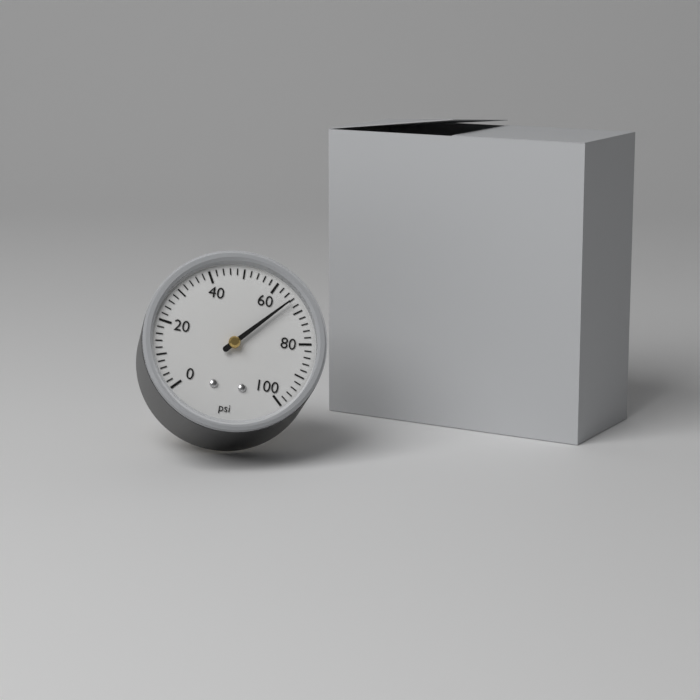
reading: 66 psi
